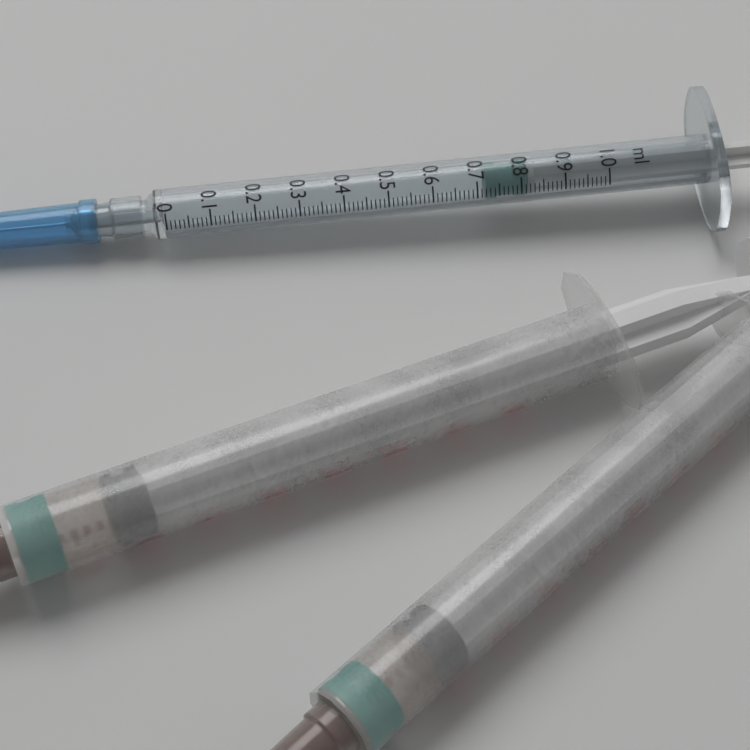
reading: 0.72 ml
